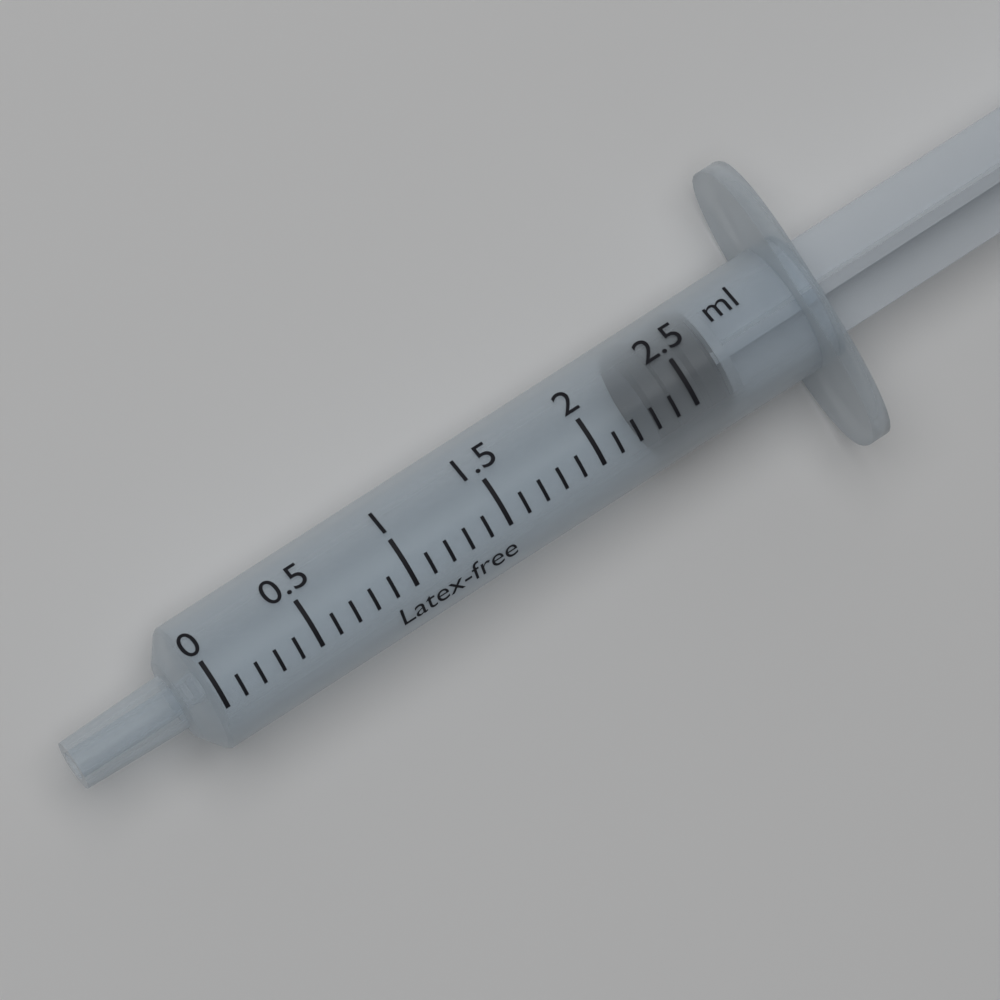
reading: 2.3 ml
